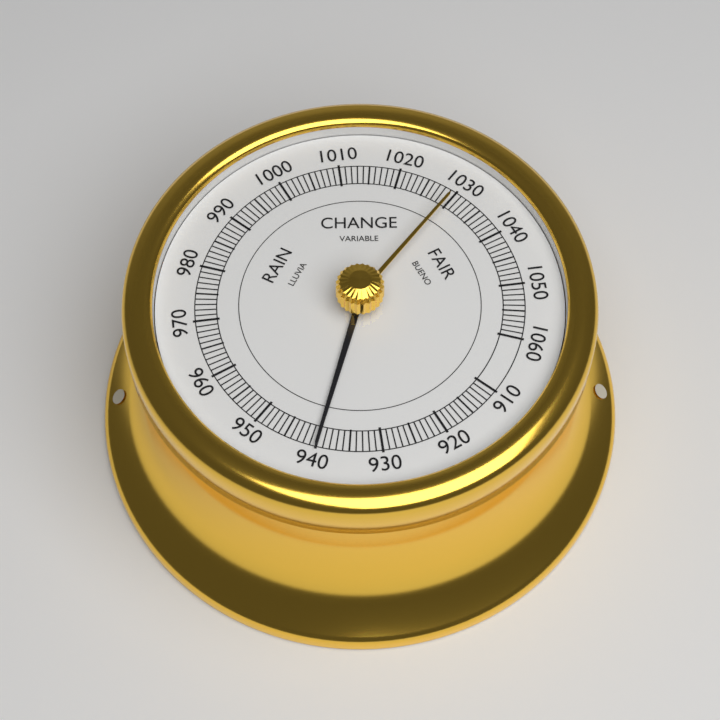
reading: 940 (no unit)
